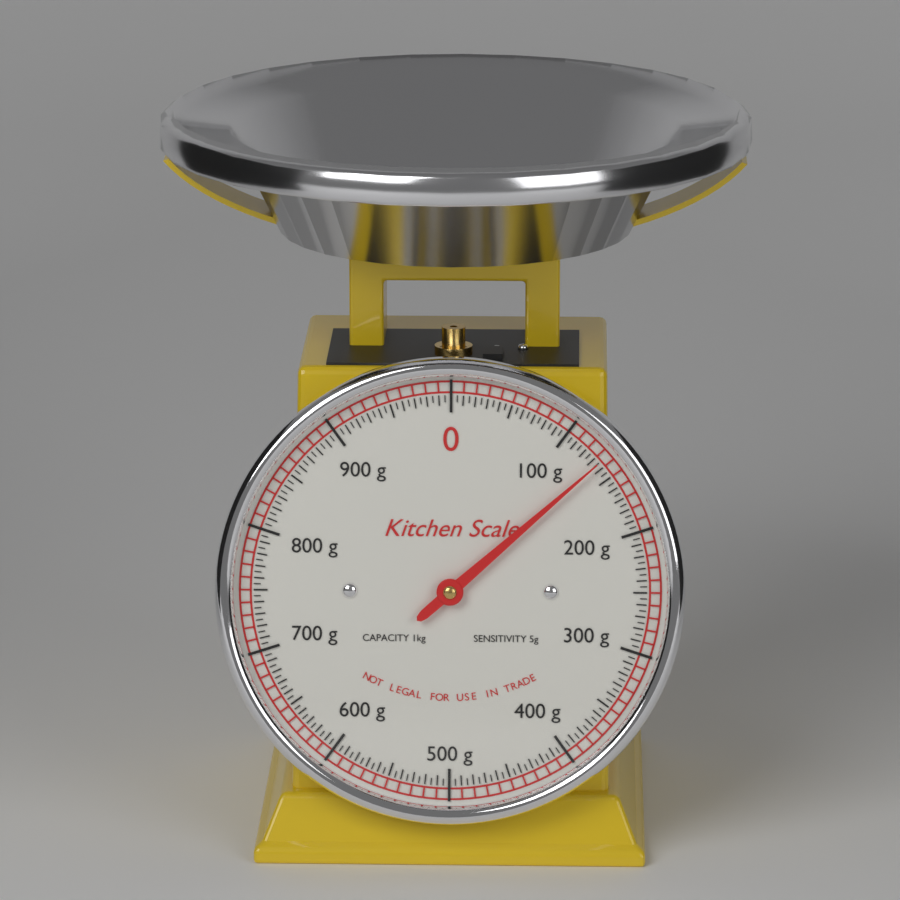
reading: 135 g
